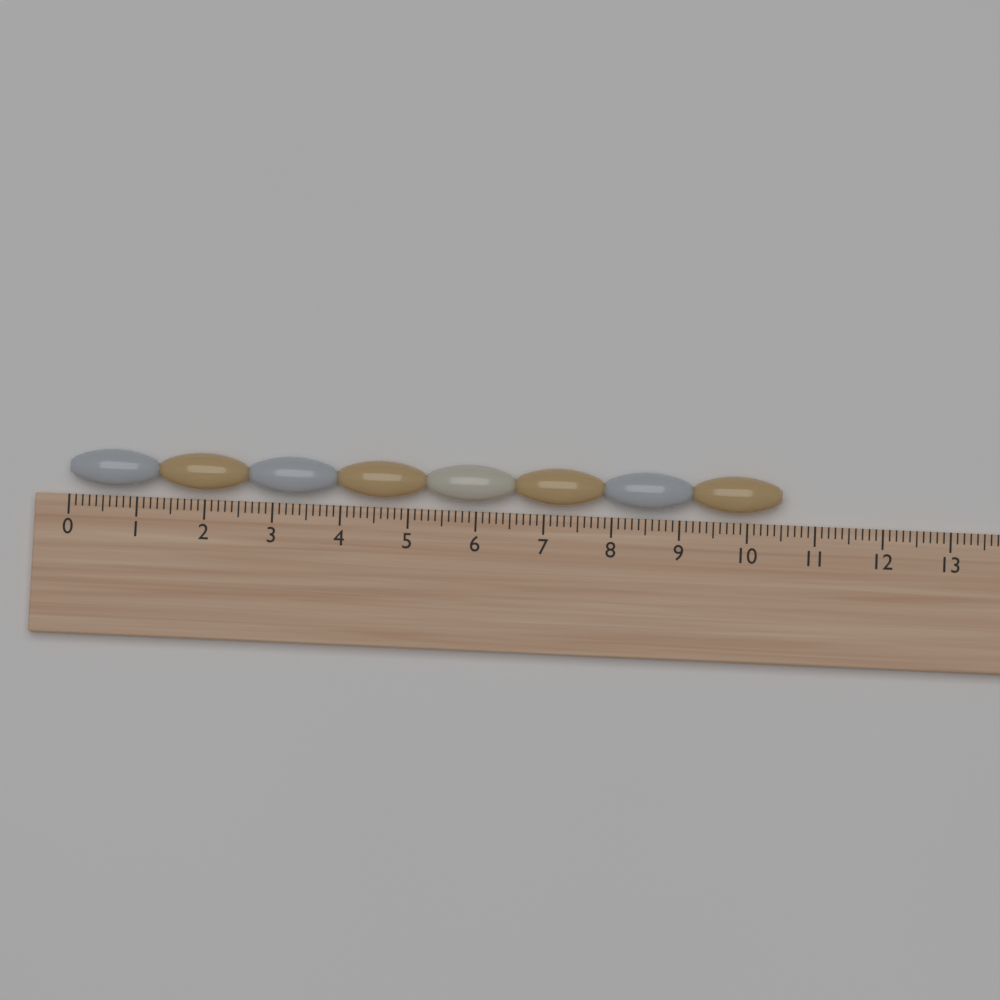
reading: 10.5 (no unit)
